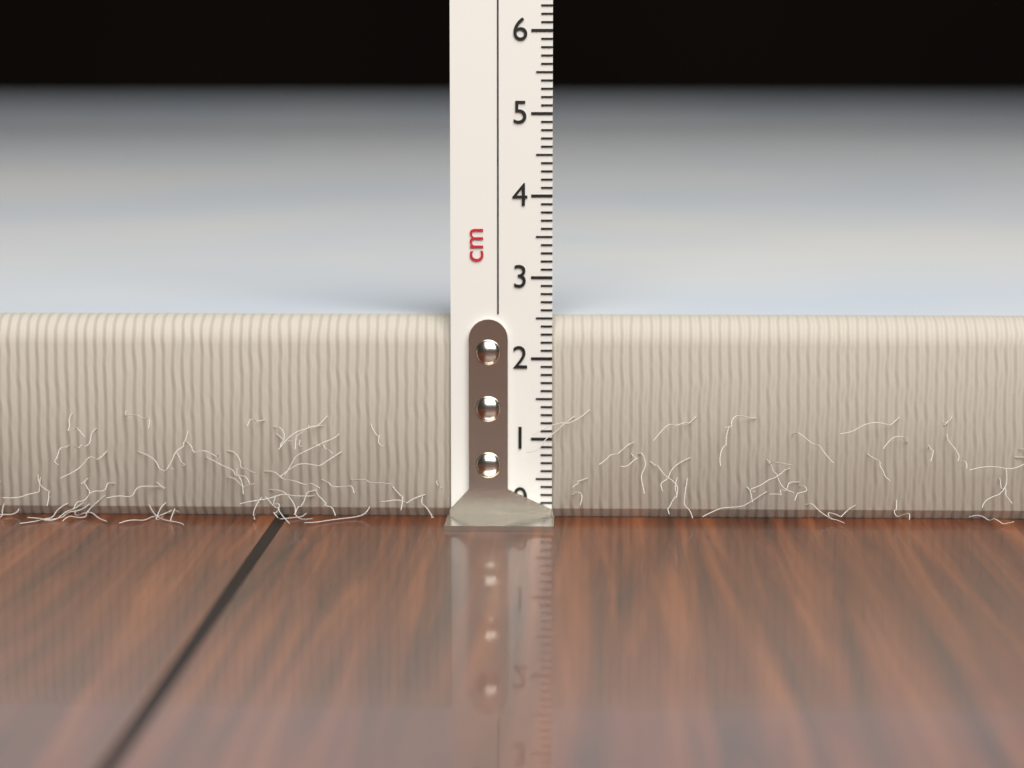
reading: 2.5 cm
